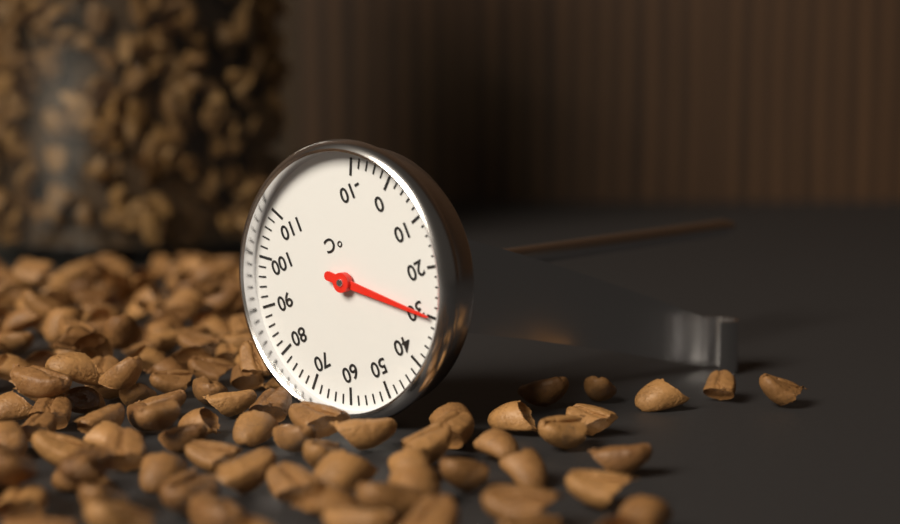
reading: 30 °C
